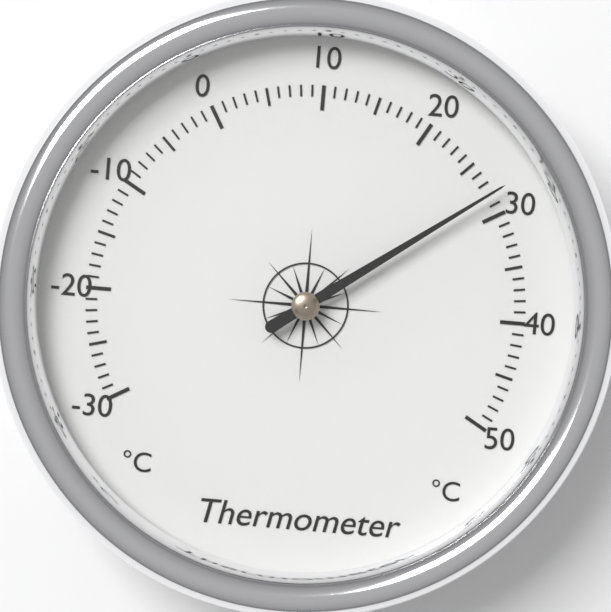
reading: 28 °C
